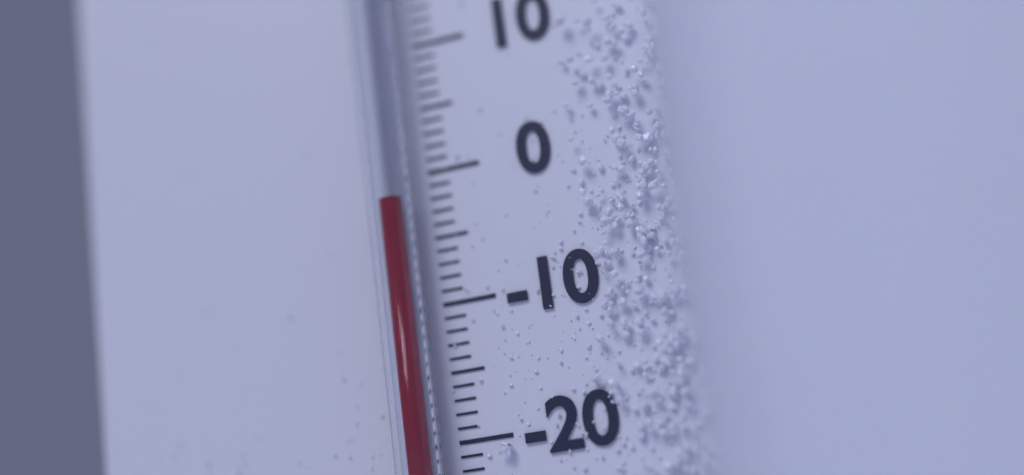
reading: -2 °C
